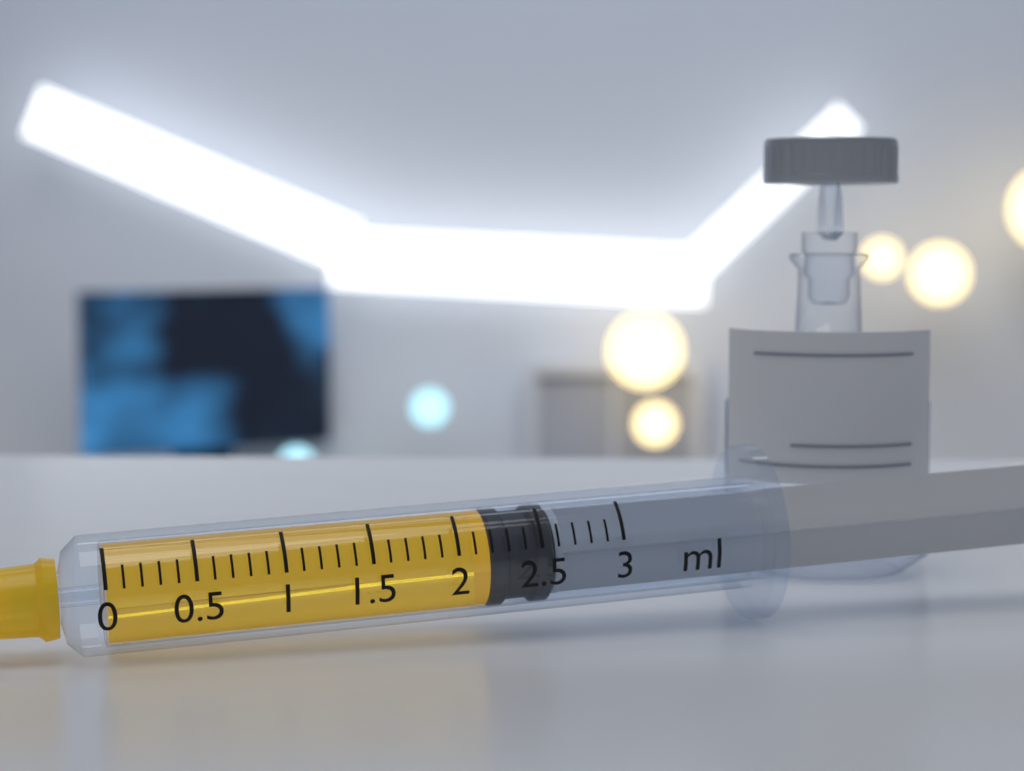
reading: 2.2 ml
